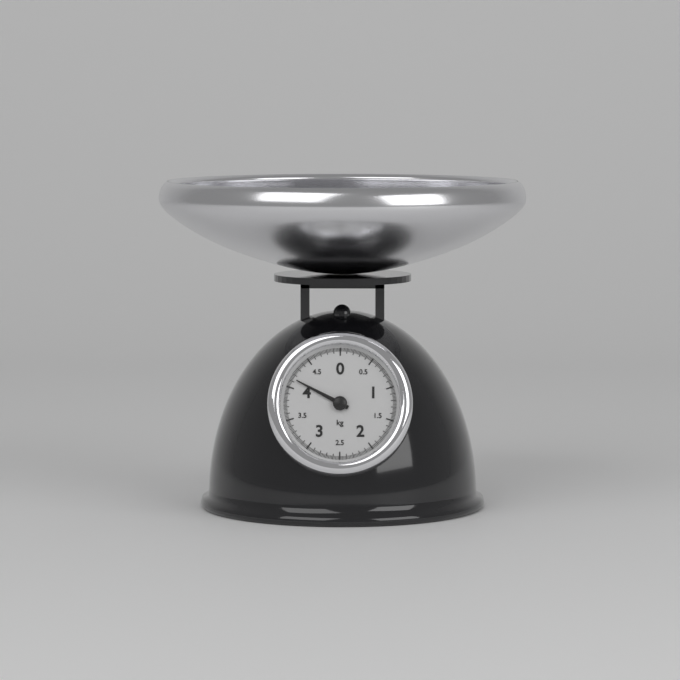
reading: 4.14 kg
